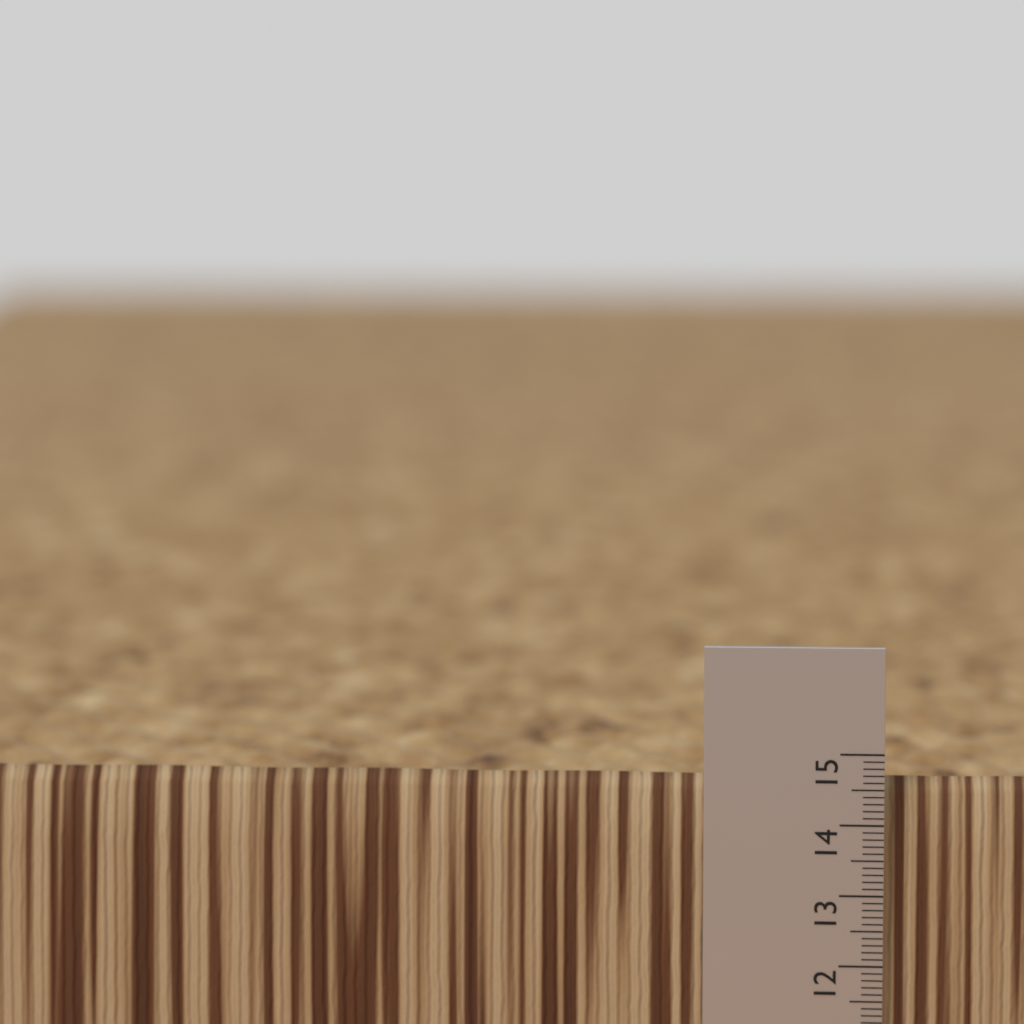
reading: 14.6 (no unit)
